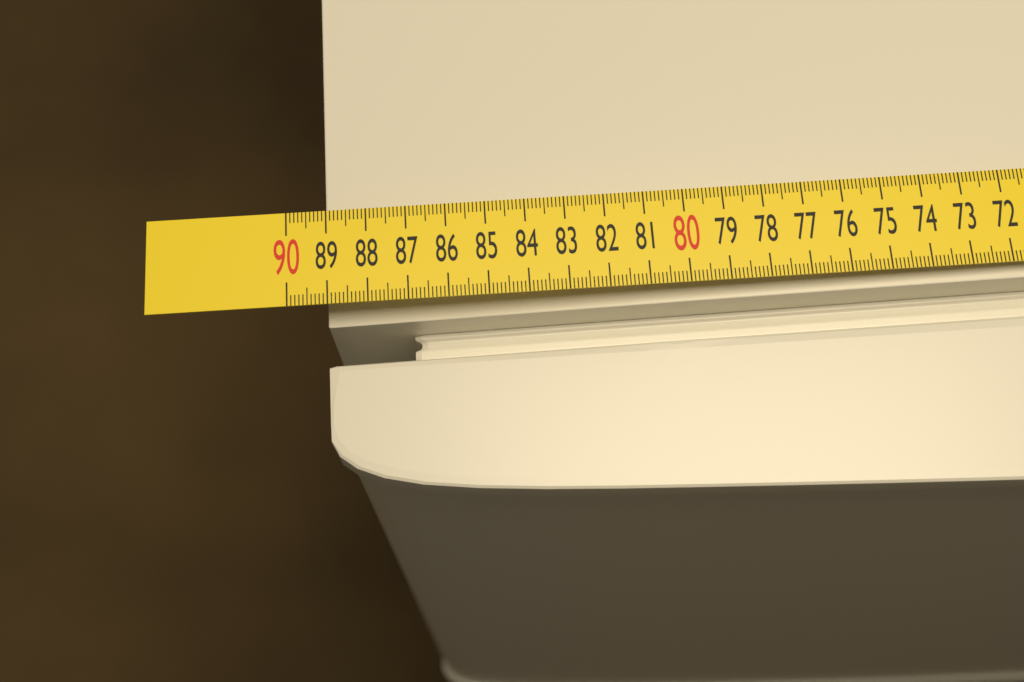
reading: 89.1 cm
